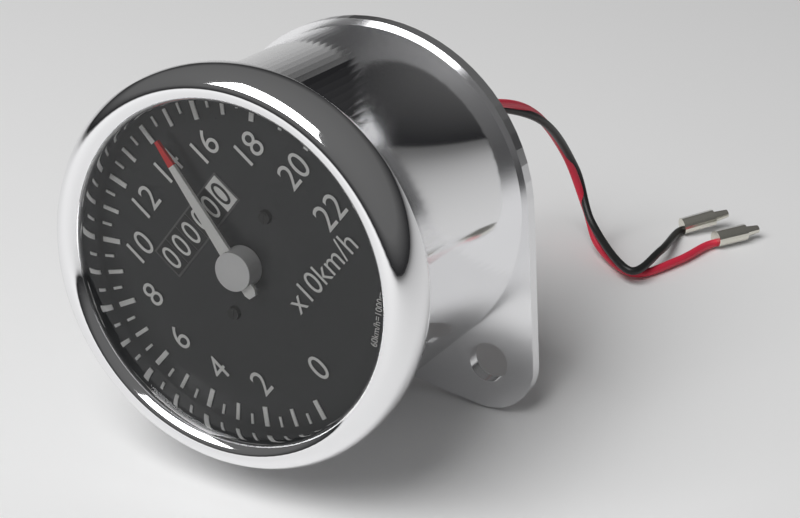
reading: 145 km/h
